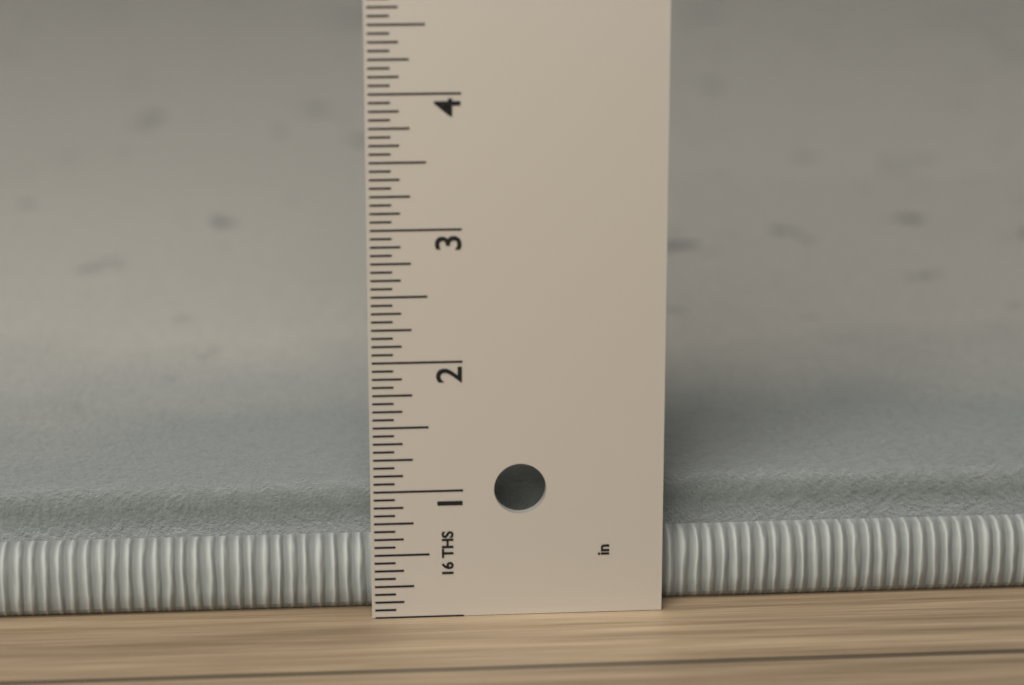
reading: 0.8750 in
